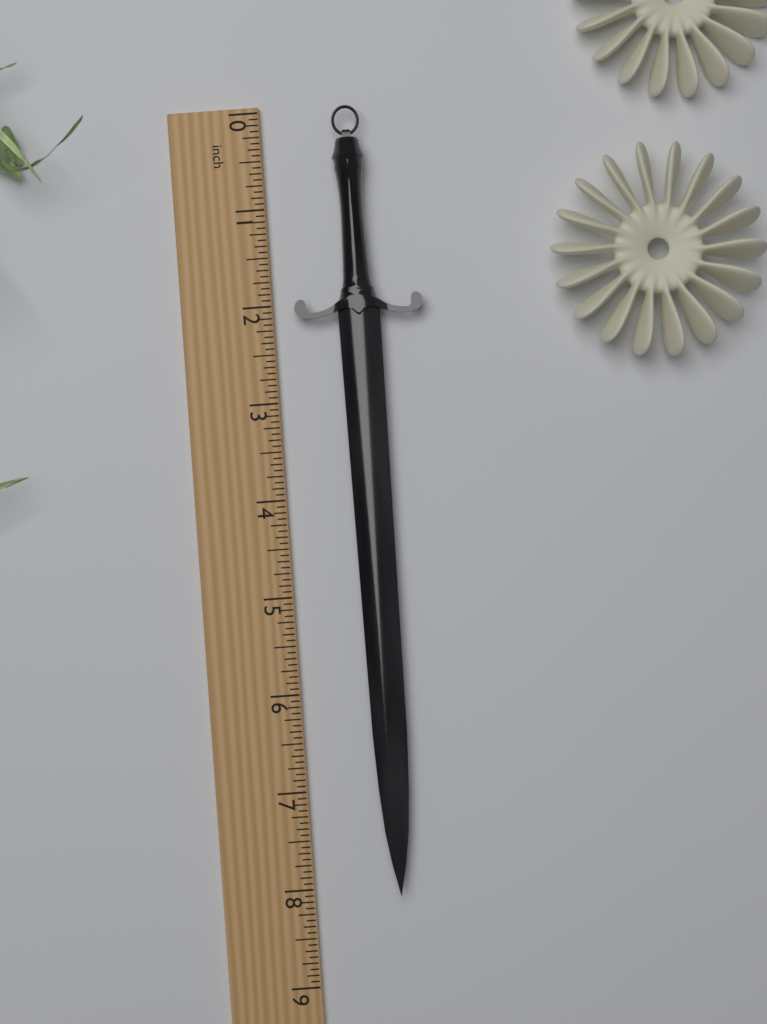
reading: 8.1250 inch
